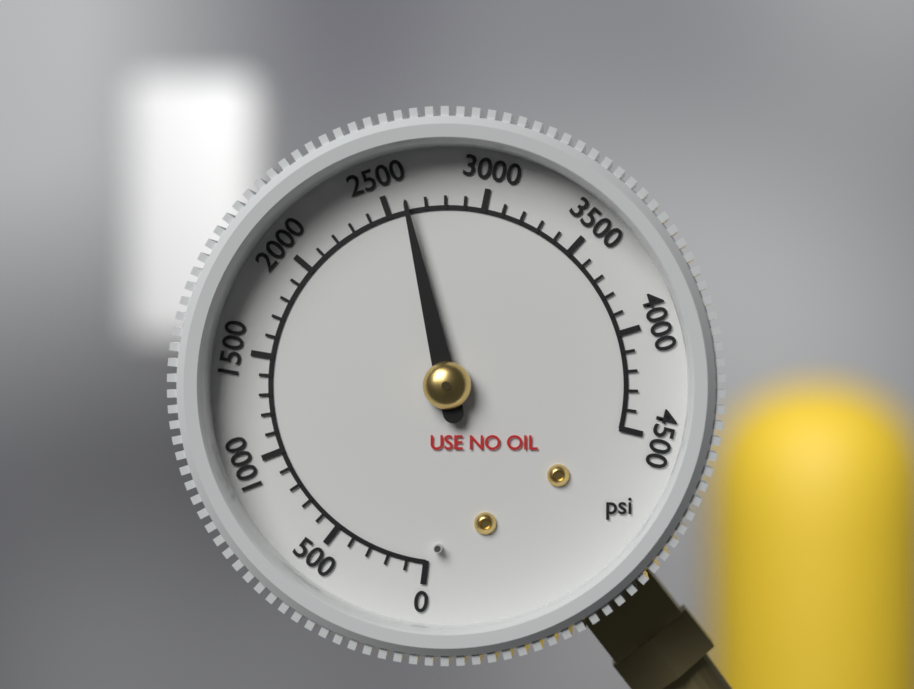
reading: 2600 psi
